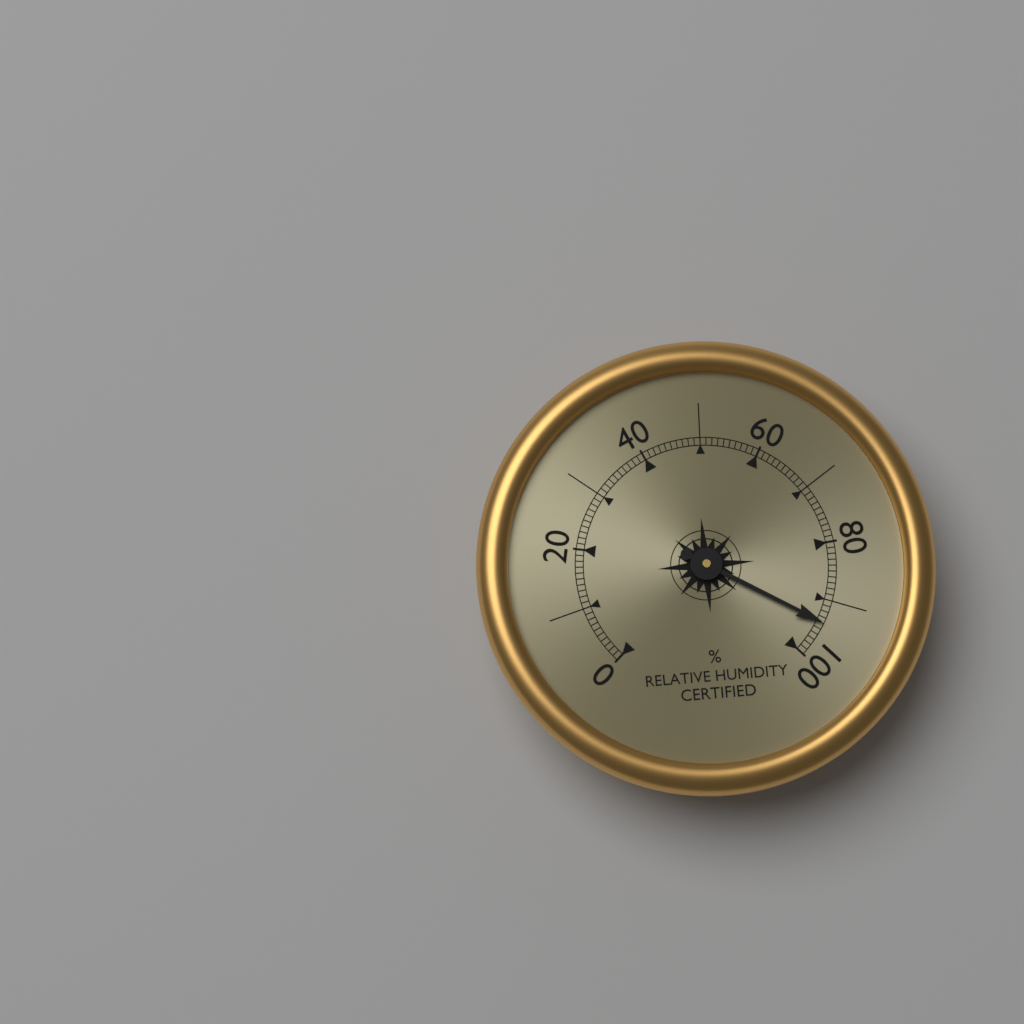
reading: 94 %
